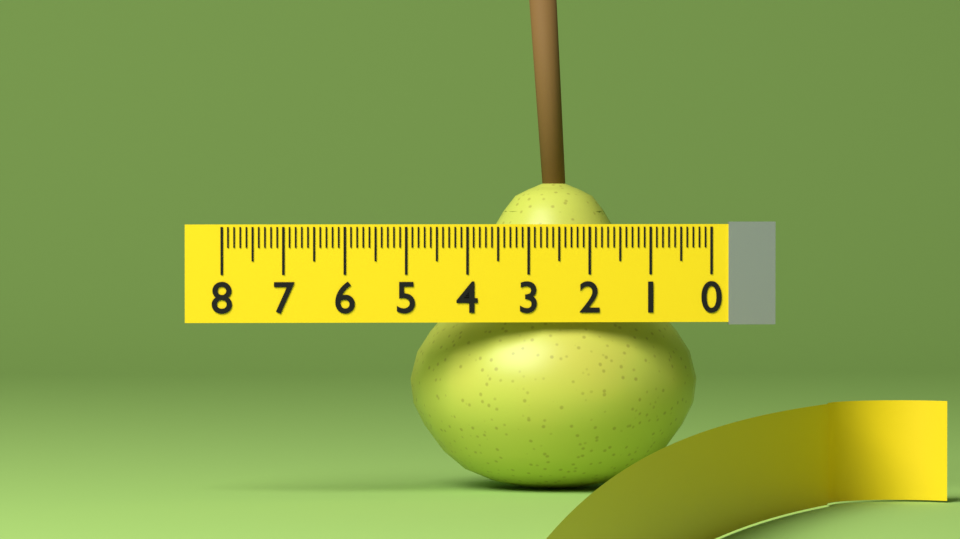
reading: 4.8 (no unit)
